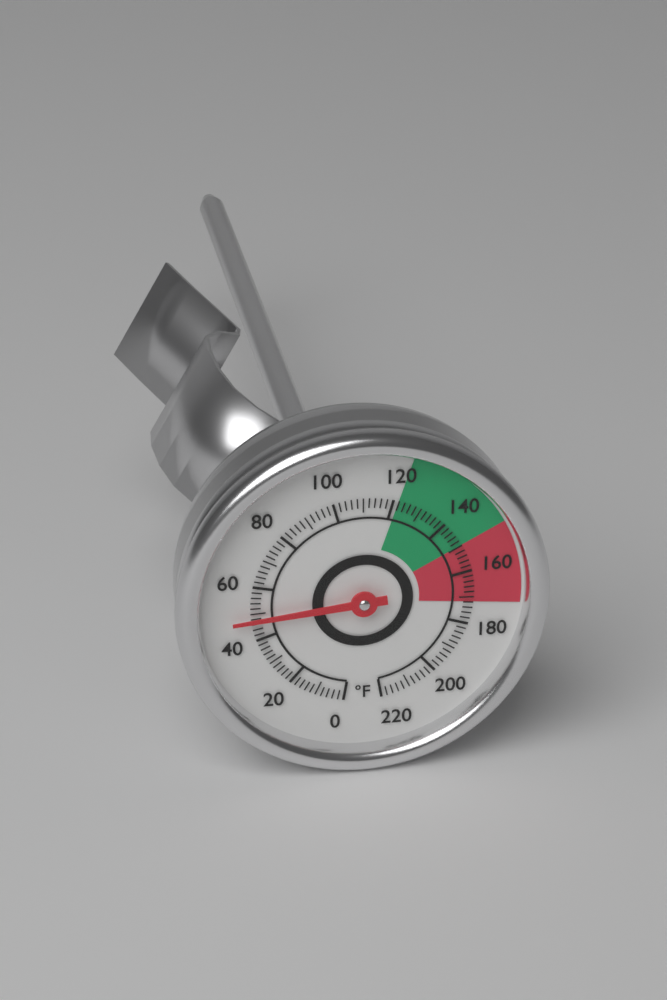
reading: 48 °F
